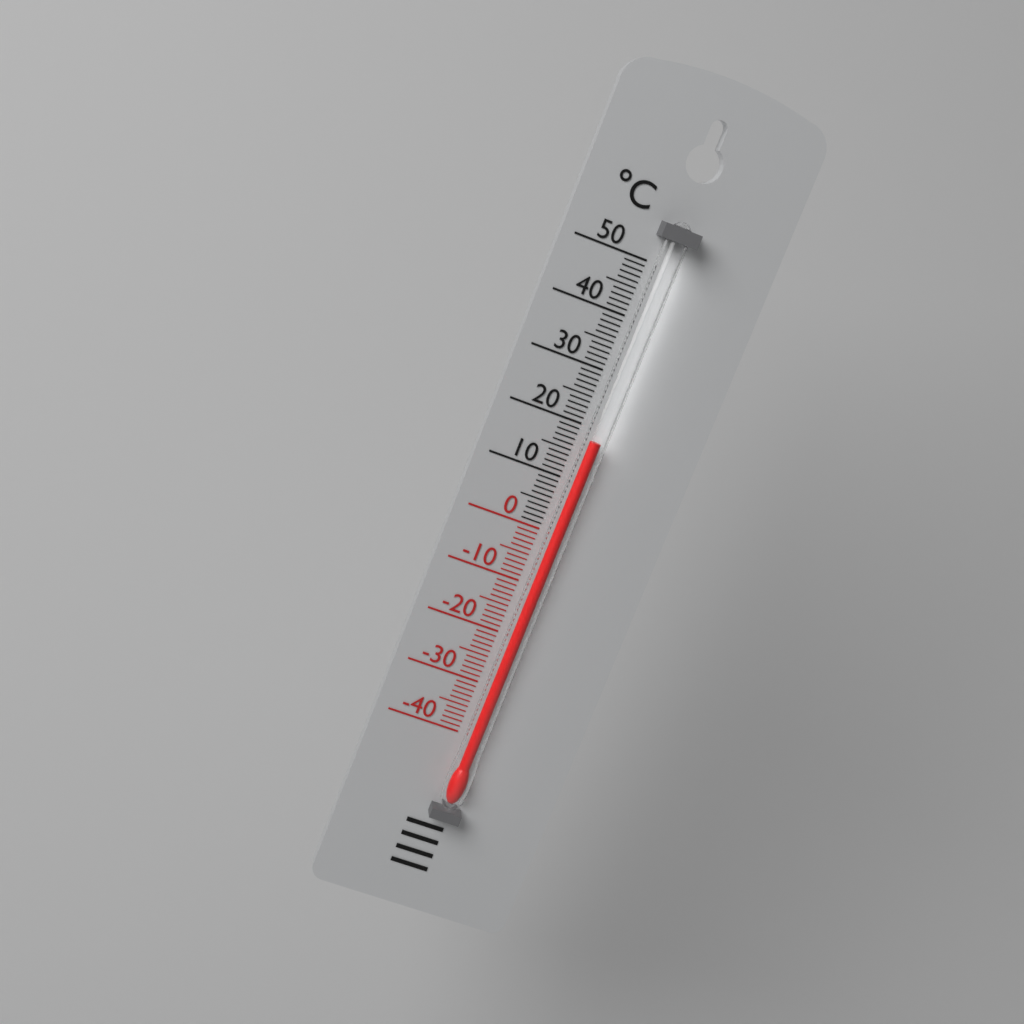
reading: 18 °C
